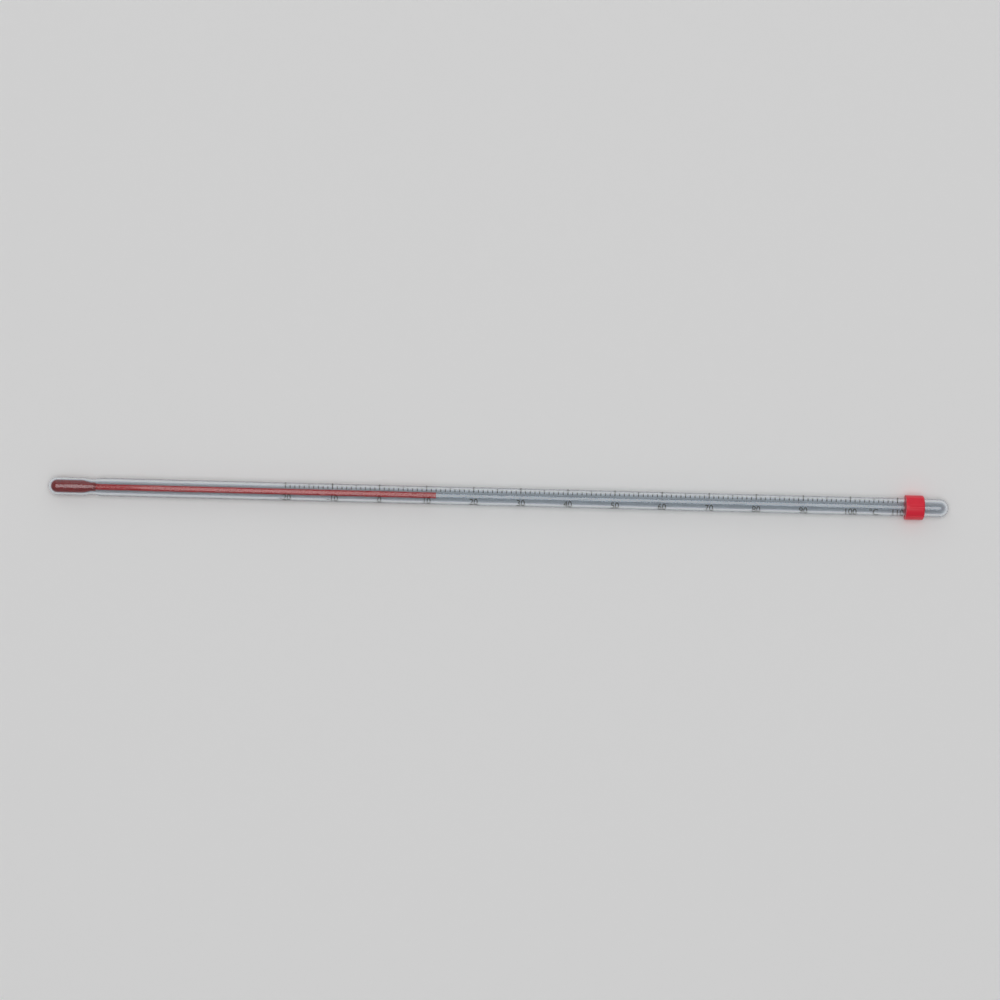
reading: 12 °C
